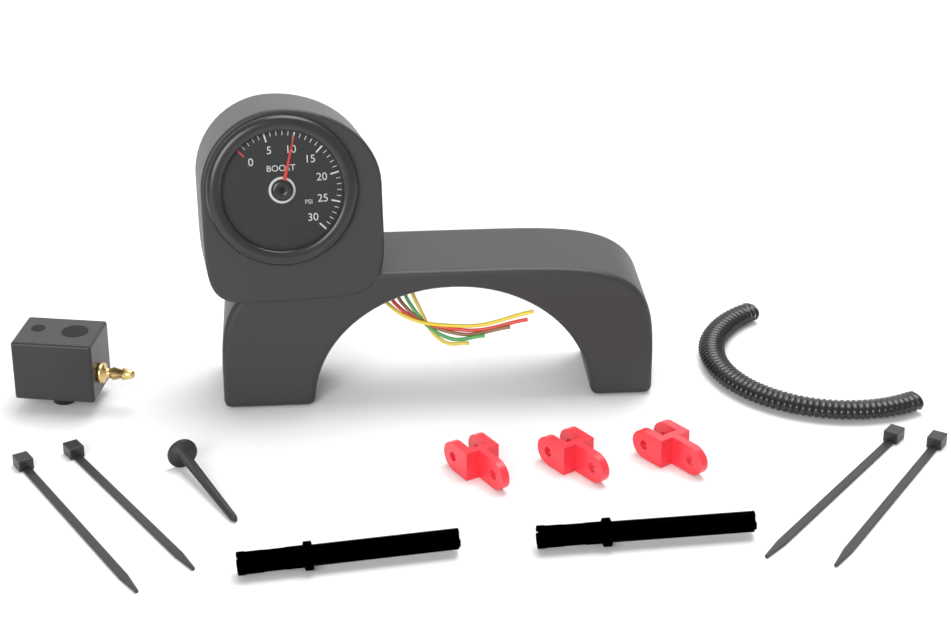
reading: 10 psi
